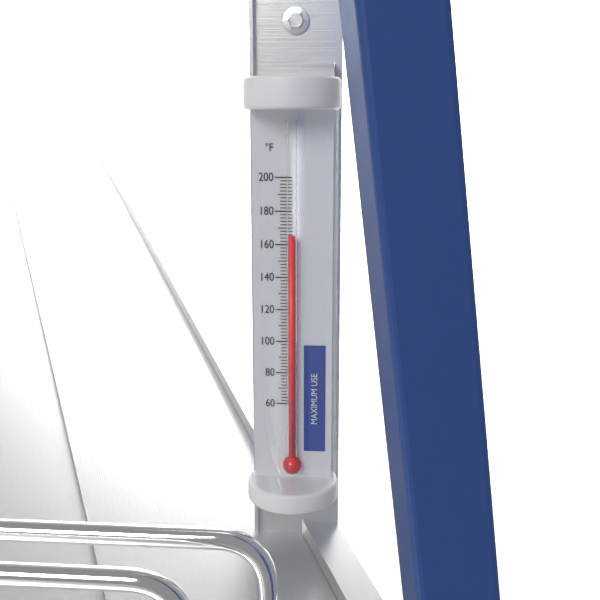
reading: 166 °F
